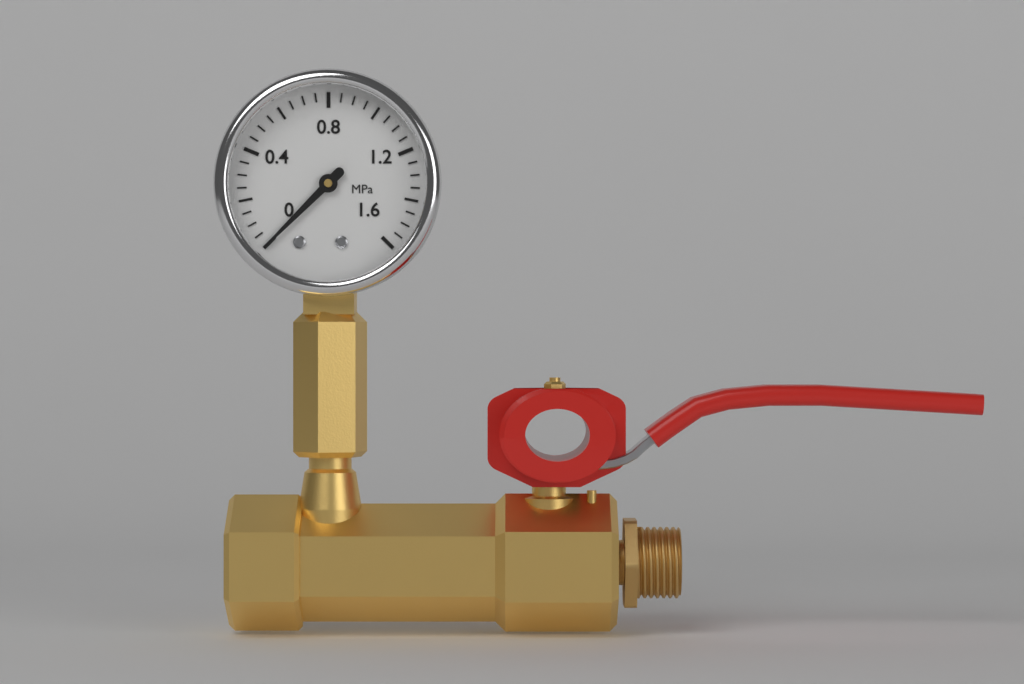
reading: 0.00 MPa
